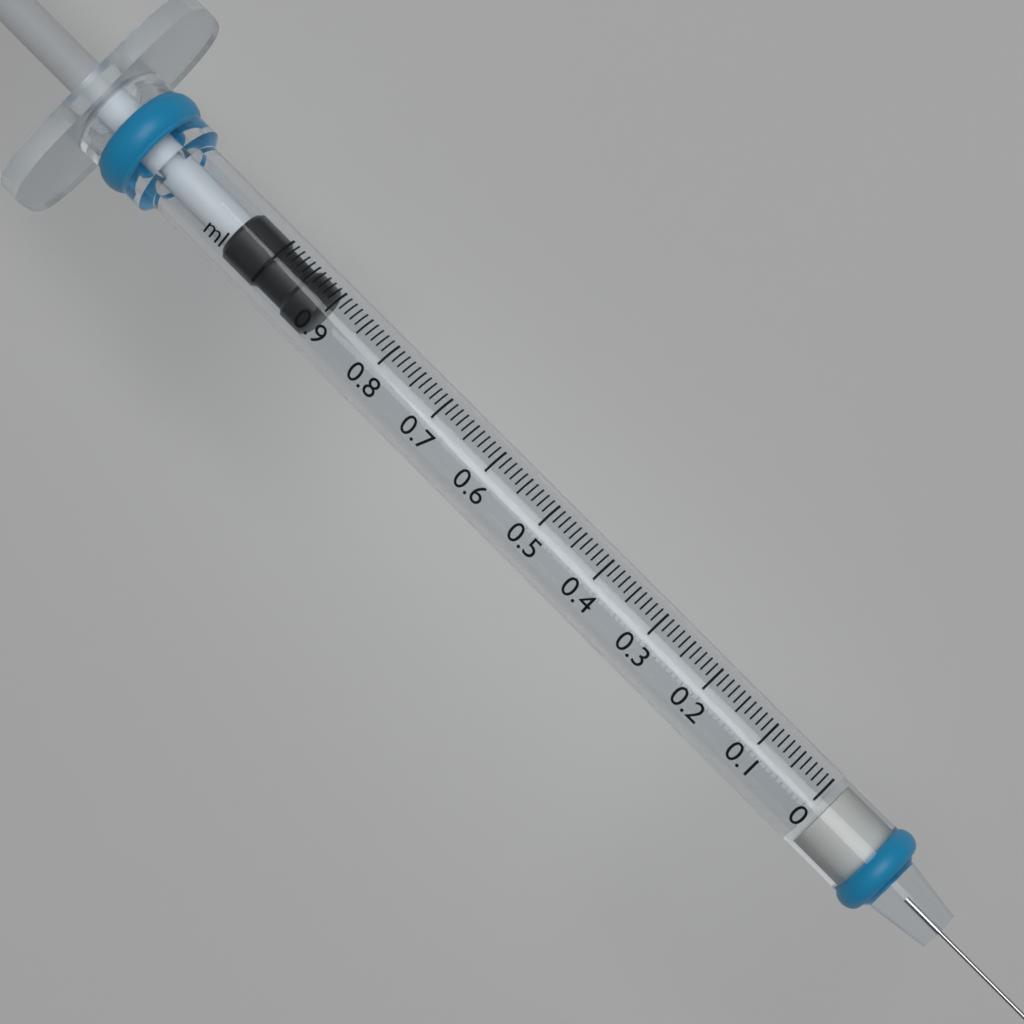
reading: 0.91 ml
